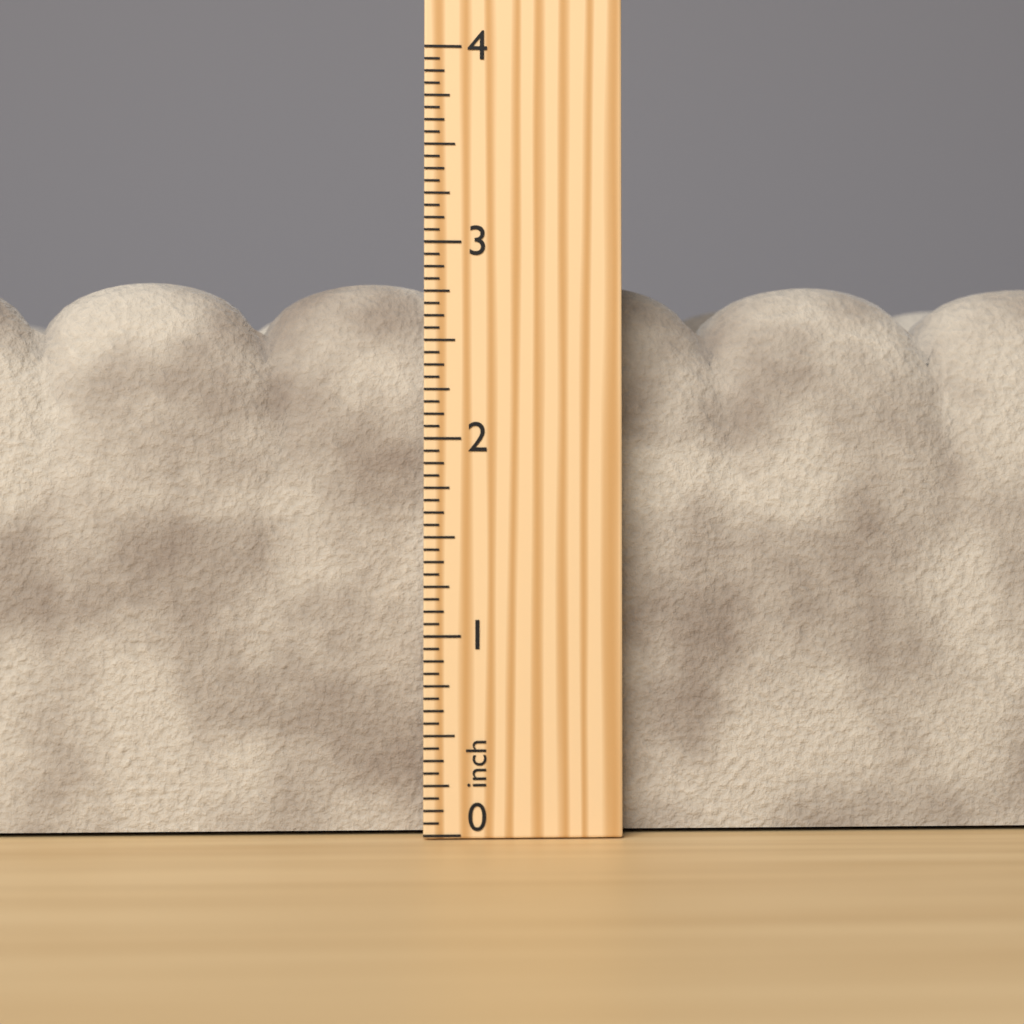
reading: 2.8750 inch
